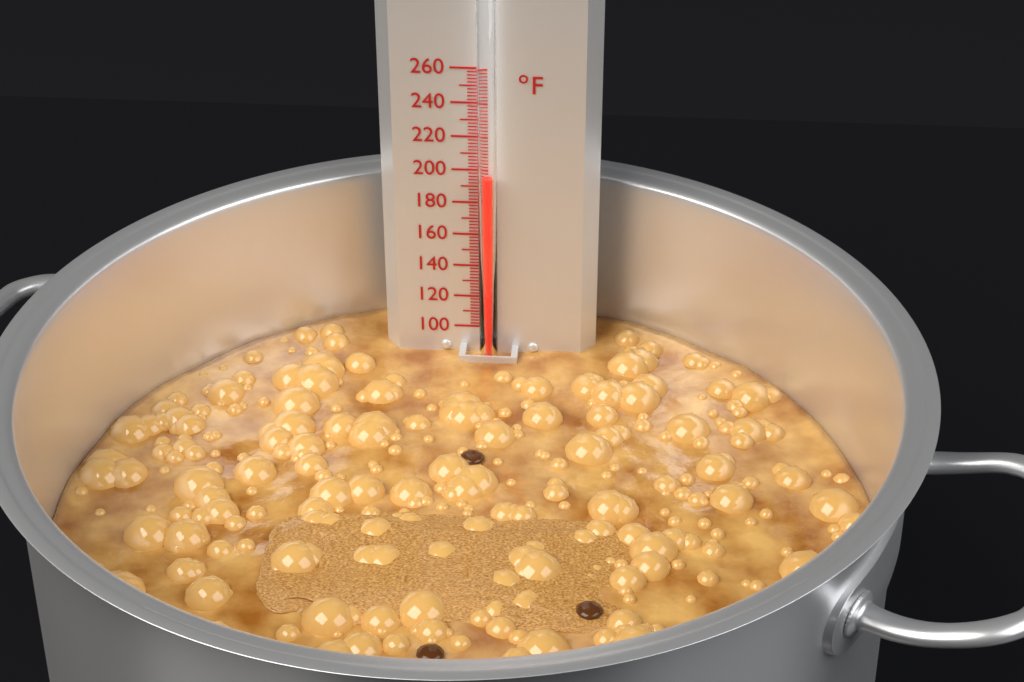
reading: 198 °F
